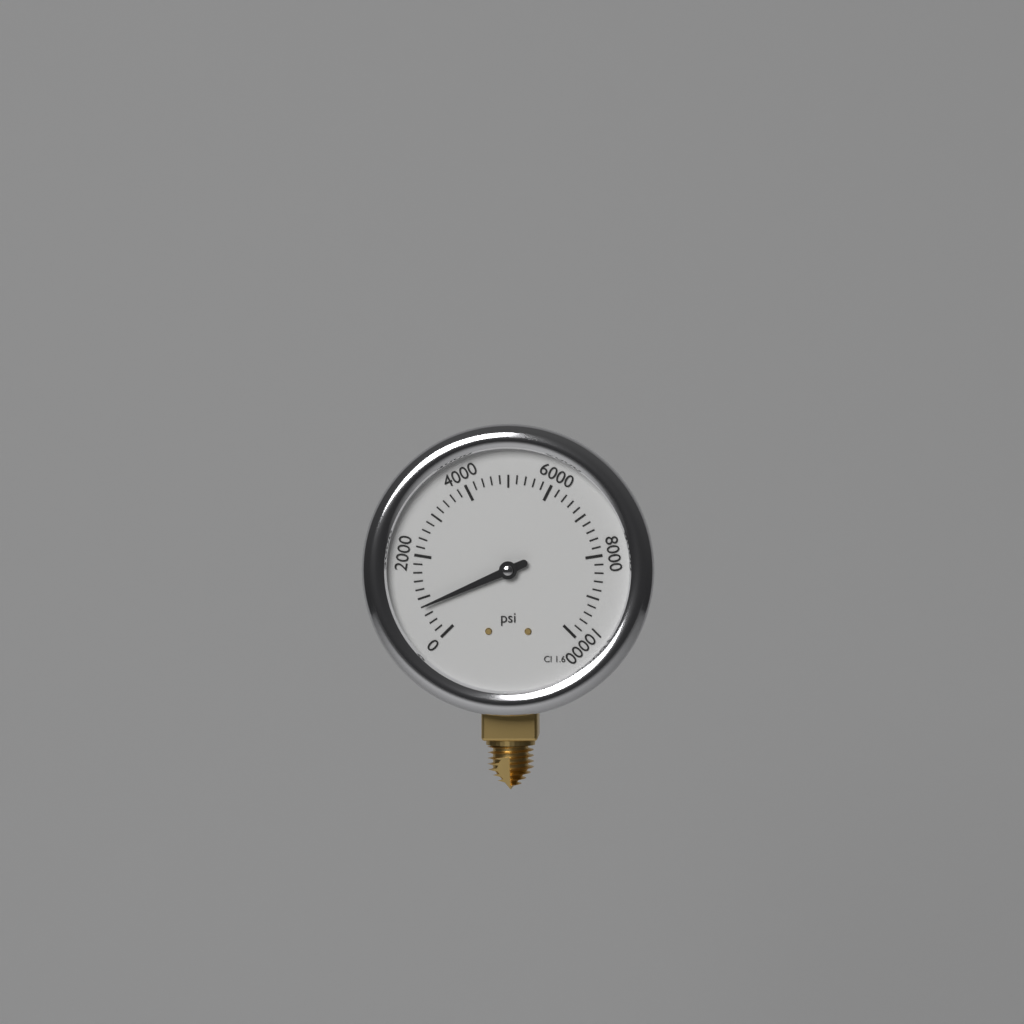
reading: 800 psi
